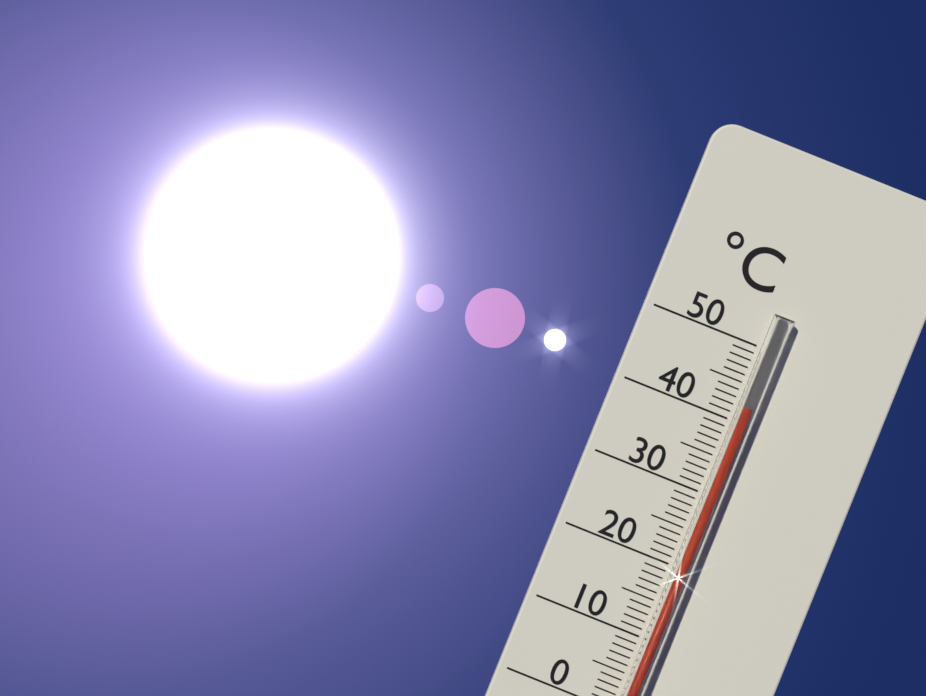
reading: 42 °C
